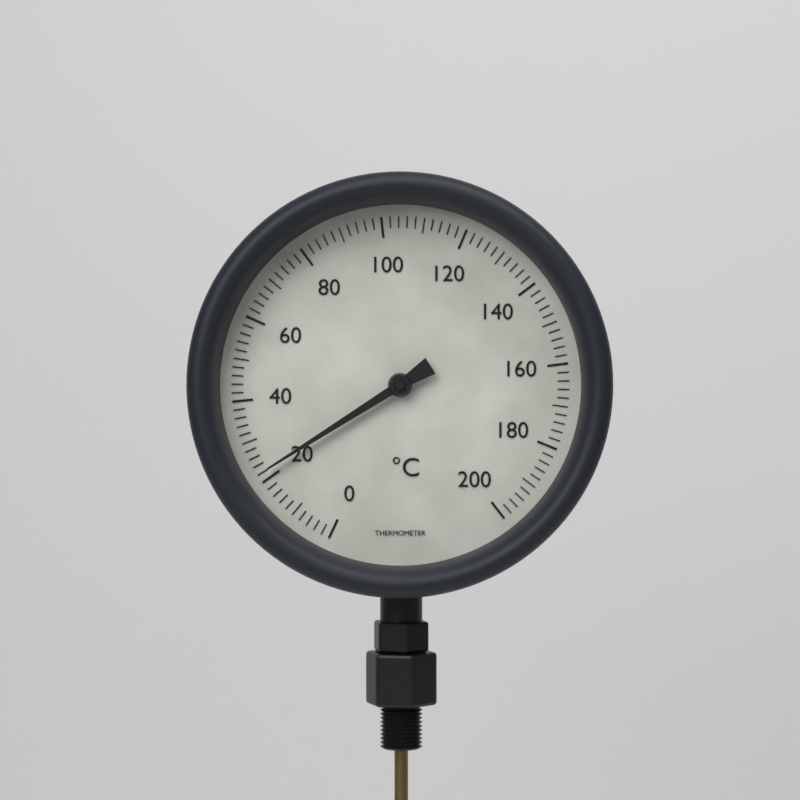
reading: 22 °C
